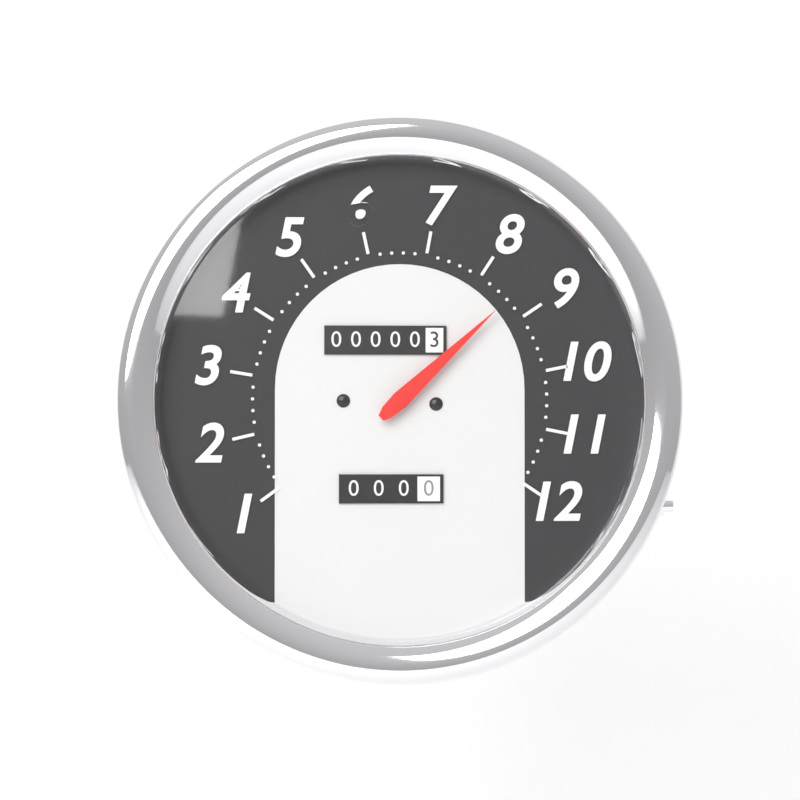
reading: 8.6 (no unit)
